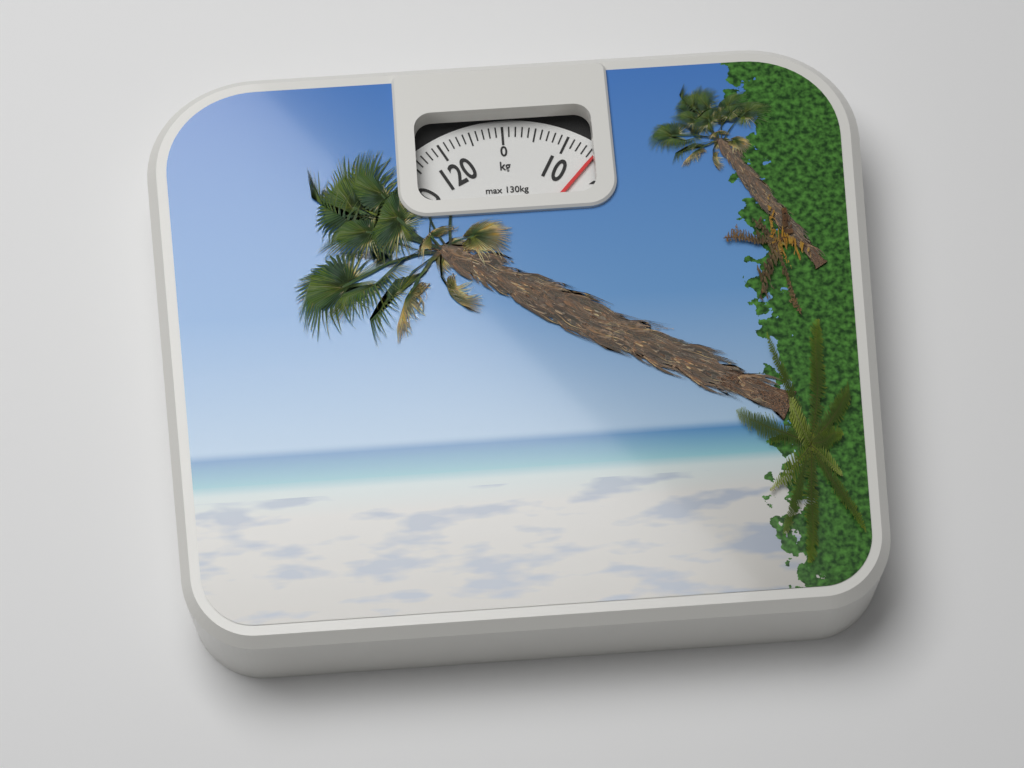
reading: 15 kg
